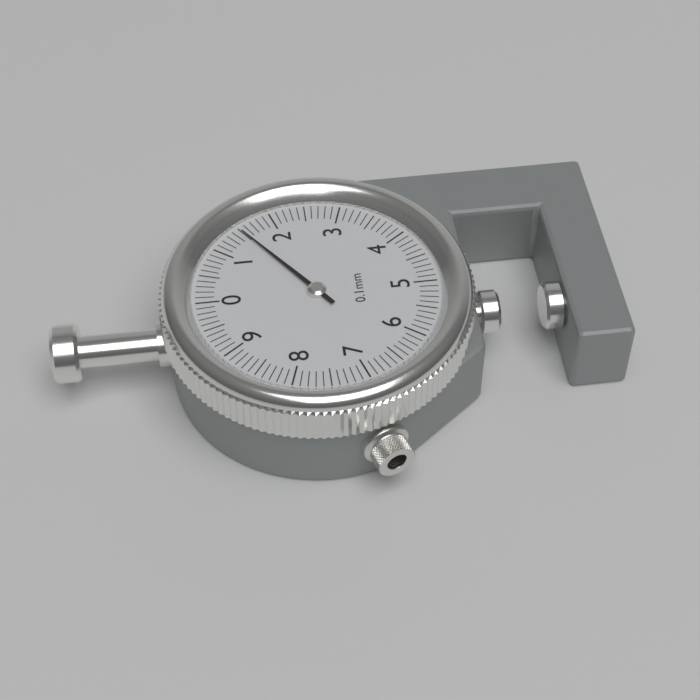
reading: 1.5 mm
